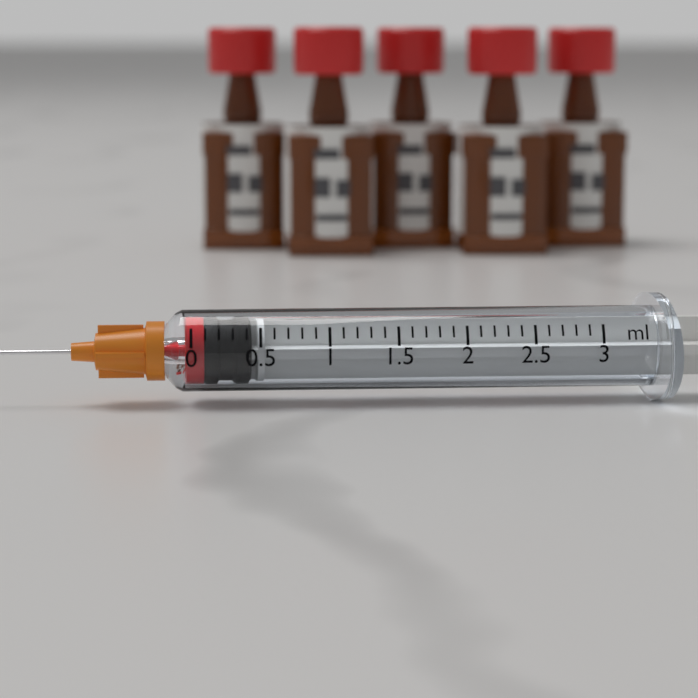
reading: 0.1 ml
